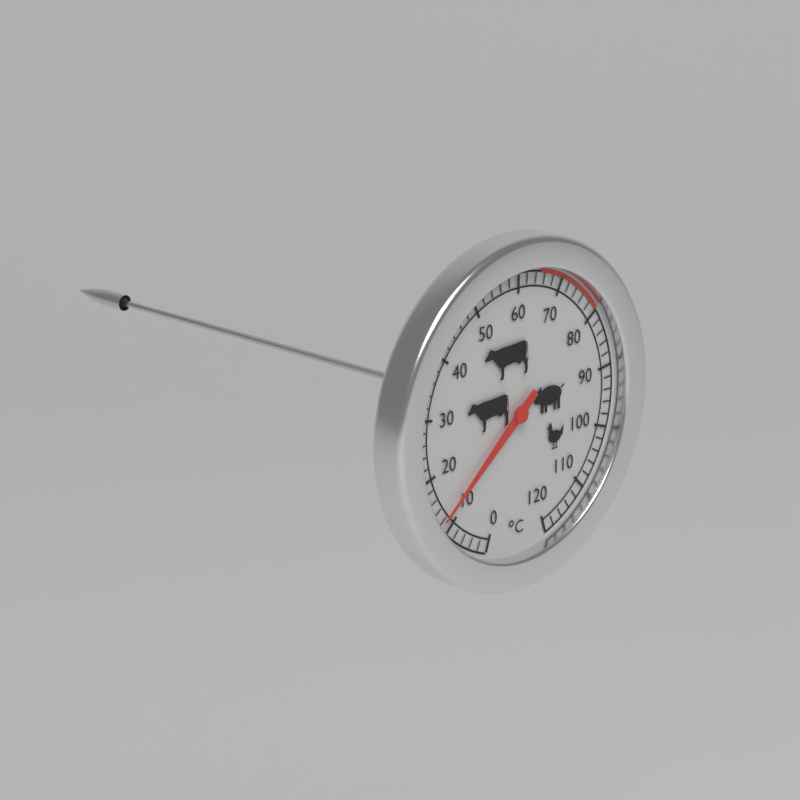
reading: 12 °C
